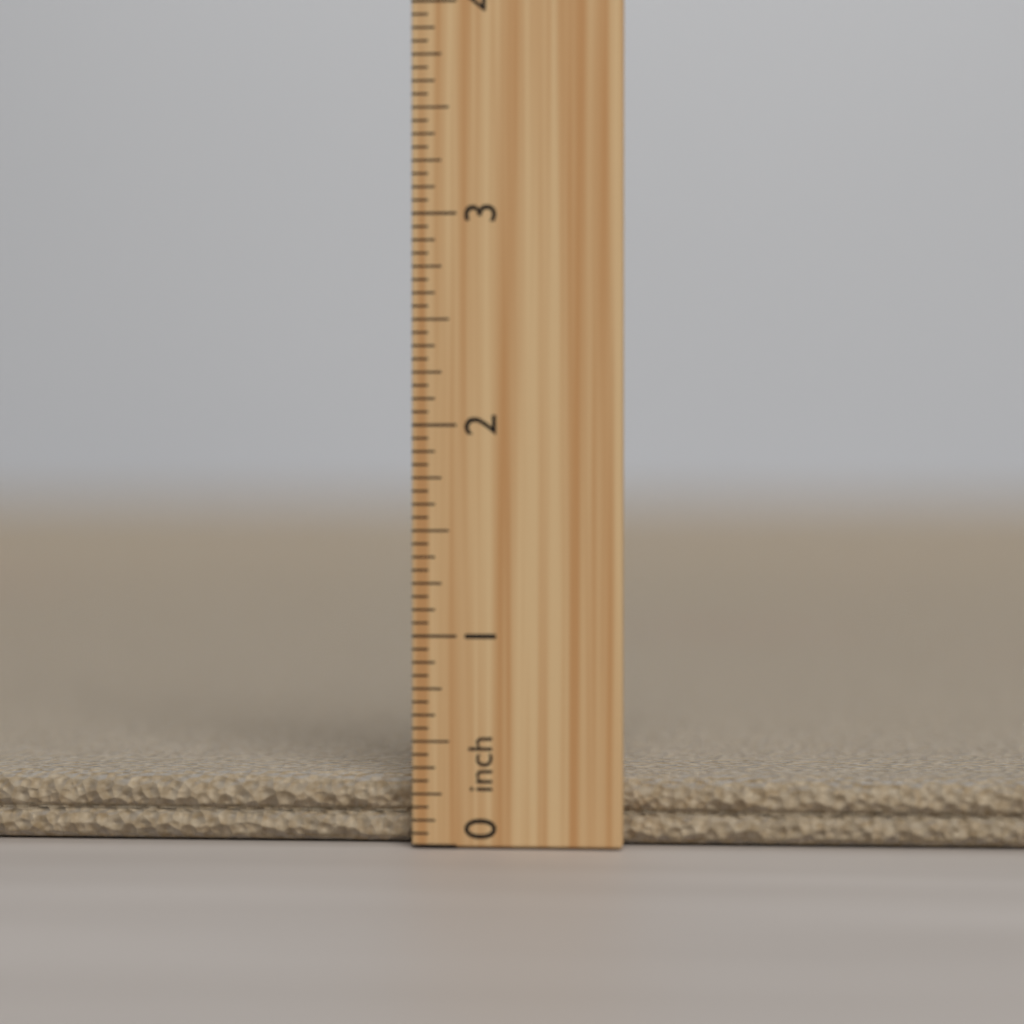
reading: 0.3125 inch
